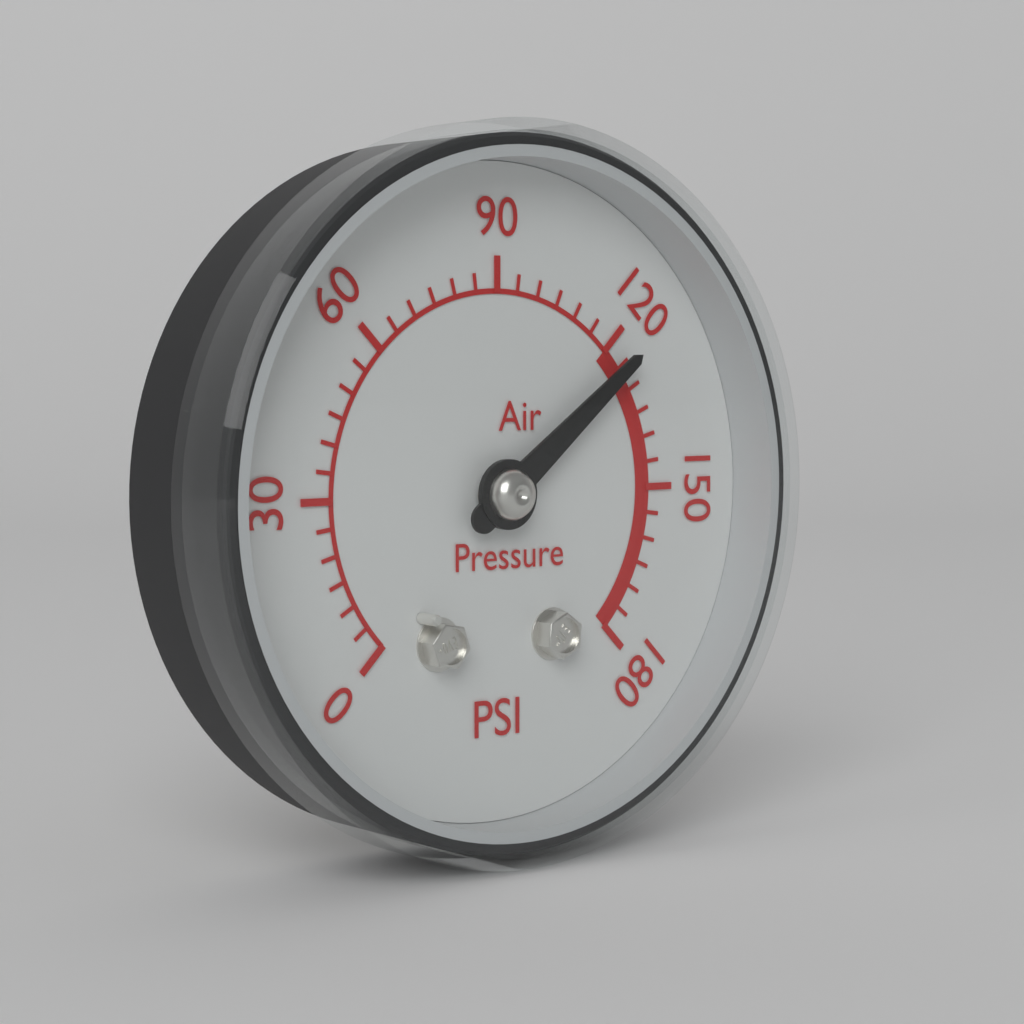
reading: 125 psi
